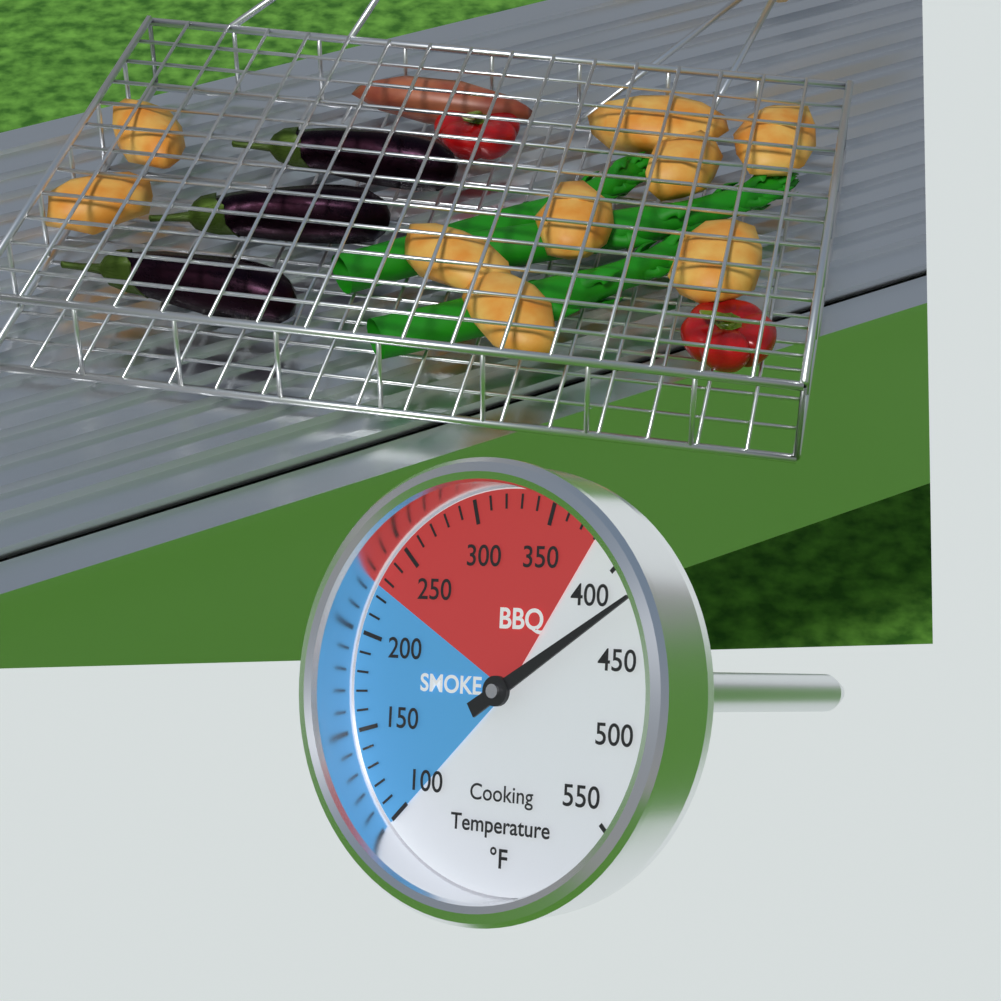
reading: 420 °F
